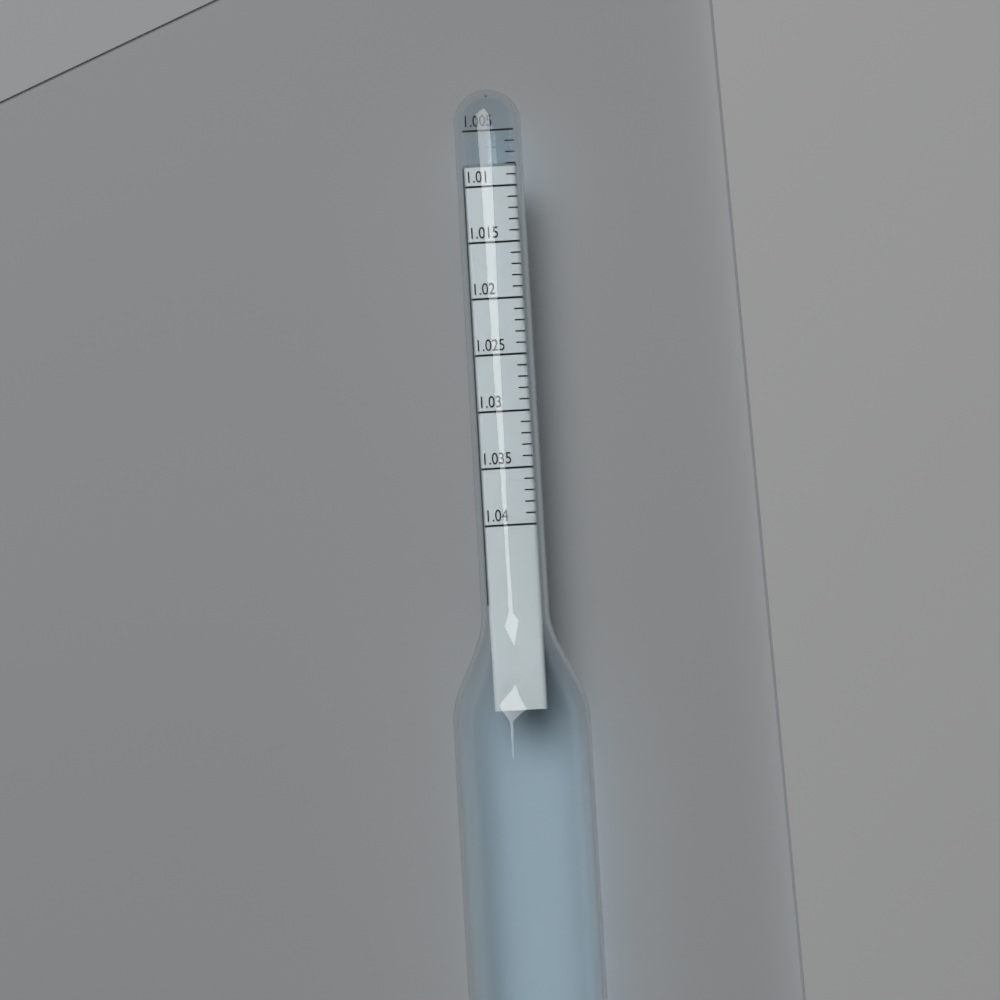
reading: 1.008 (no unit)
